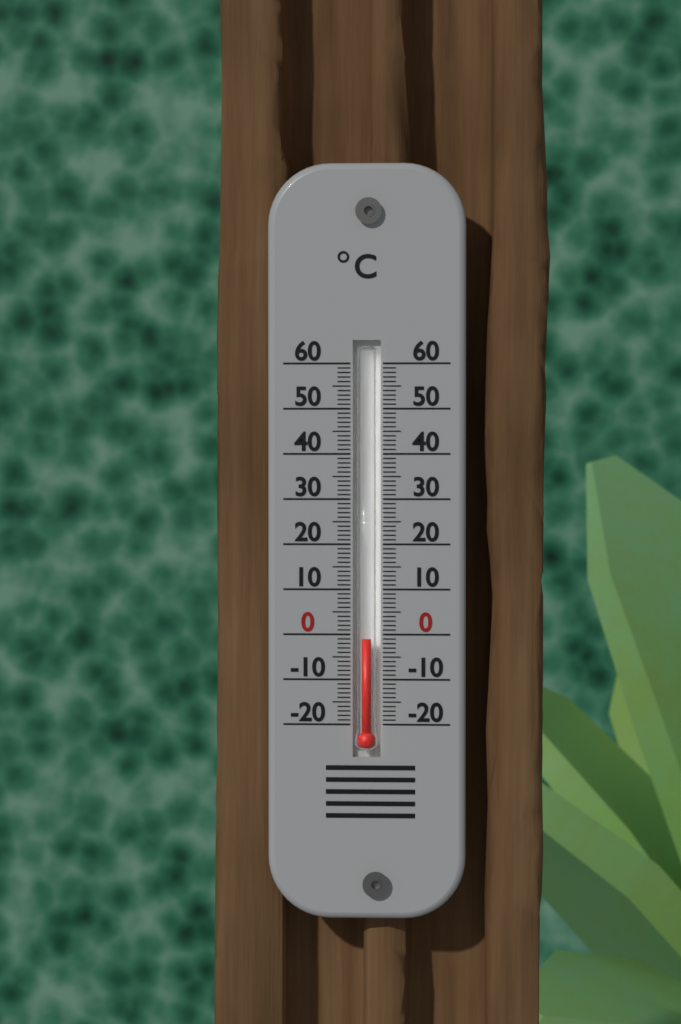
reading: -1 °C
